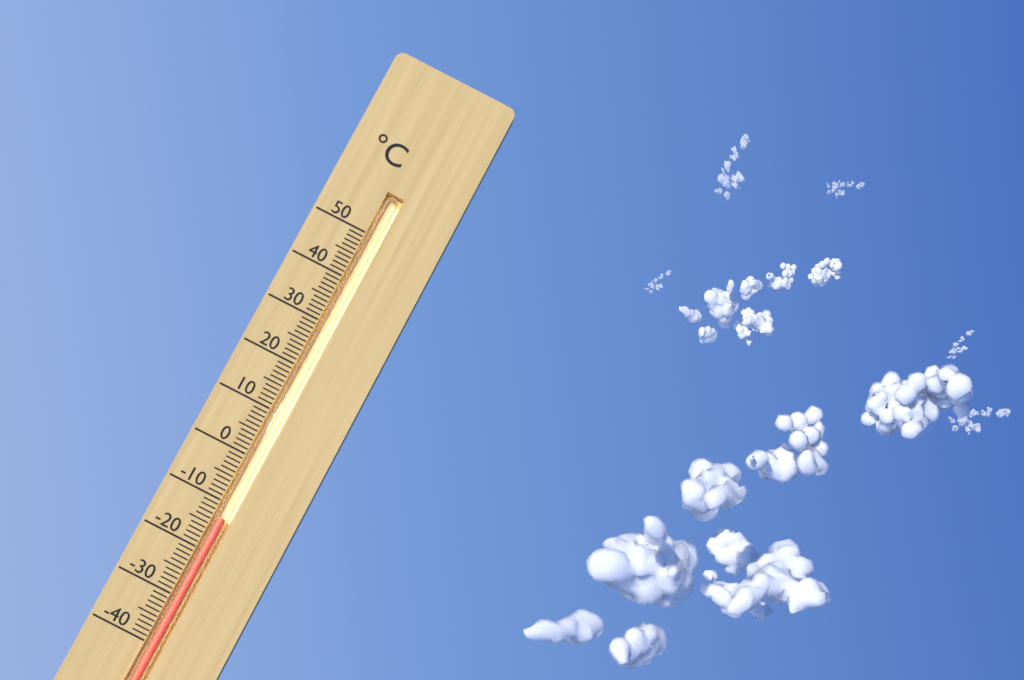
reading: -13 °C
